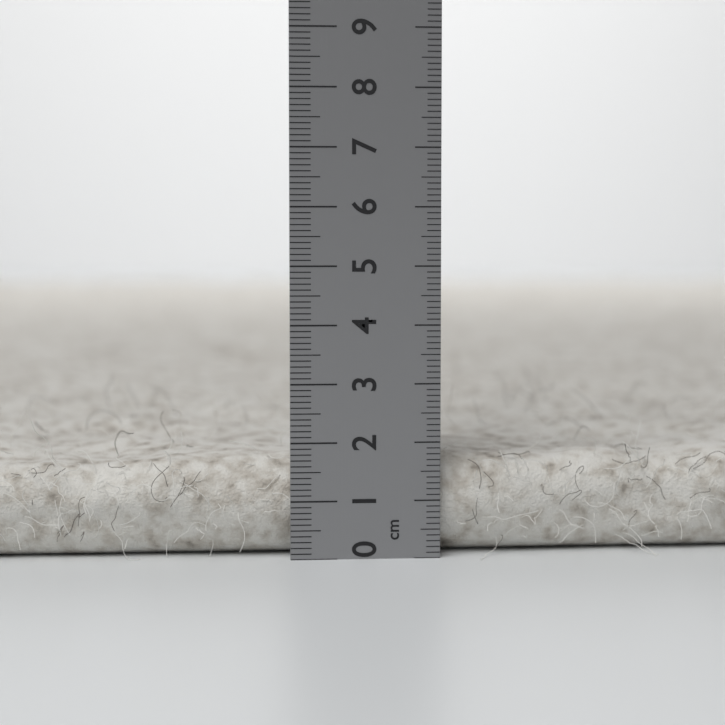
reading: 1.8 cm
